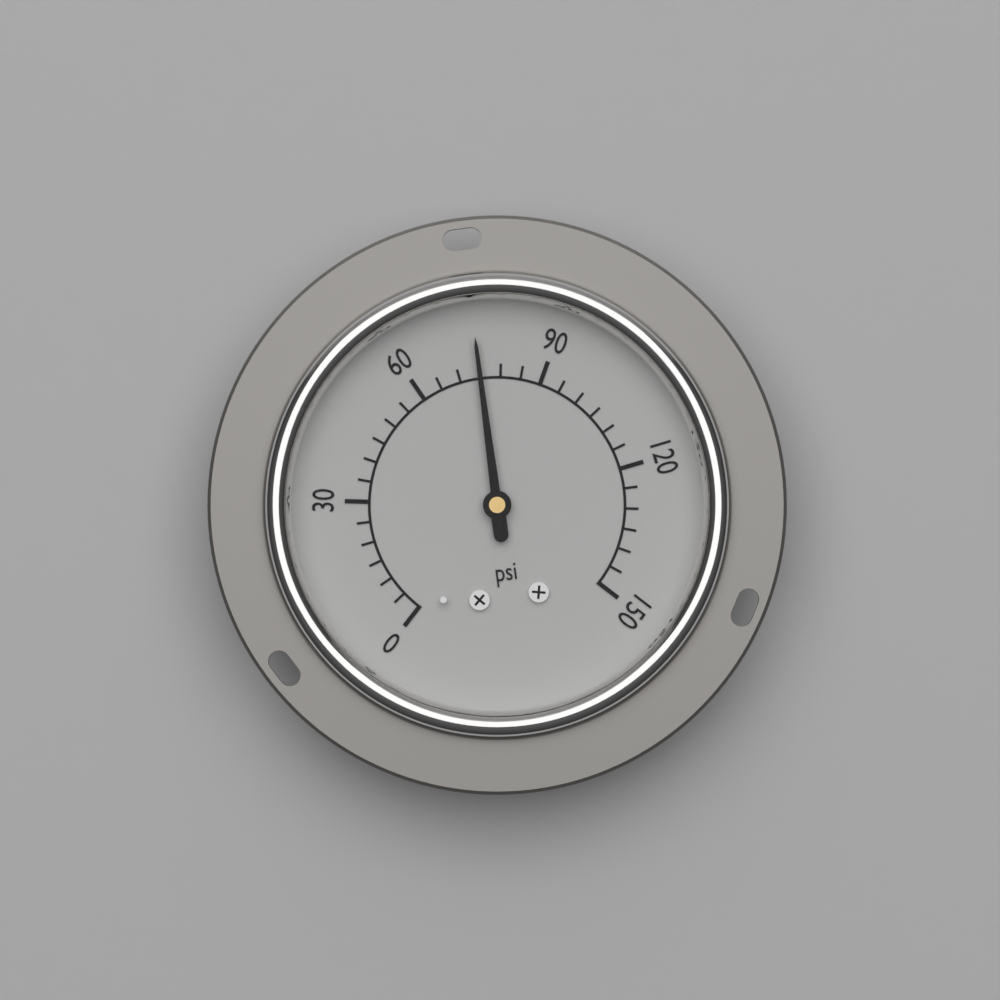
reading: 75 psi
